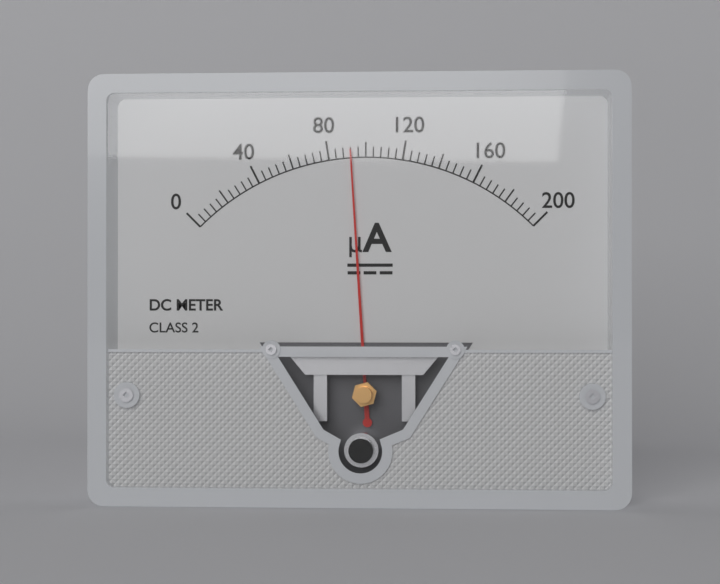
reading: 92 µA
